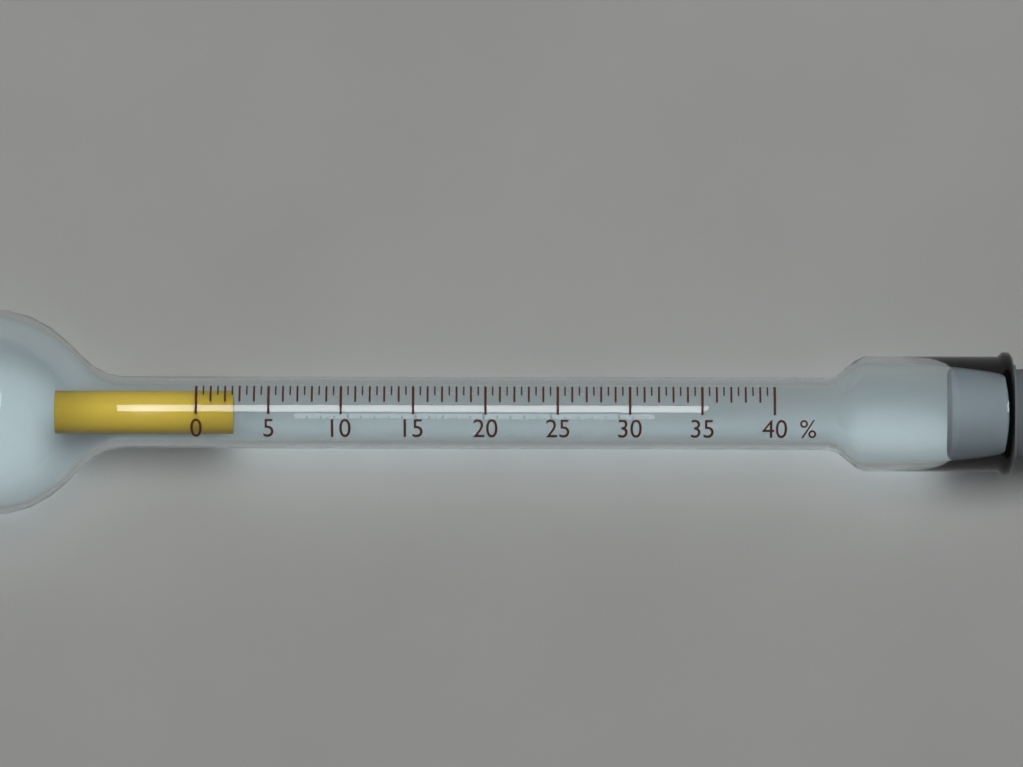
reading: 2.5 %
